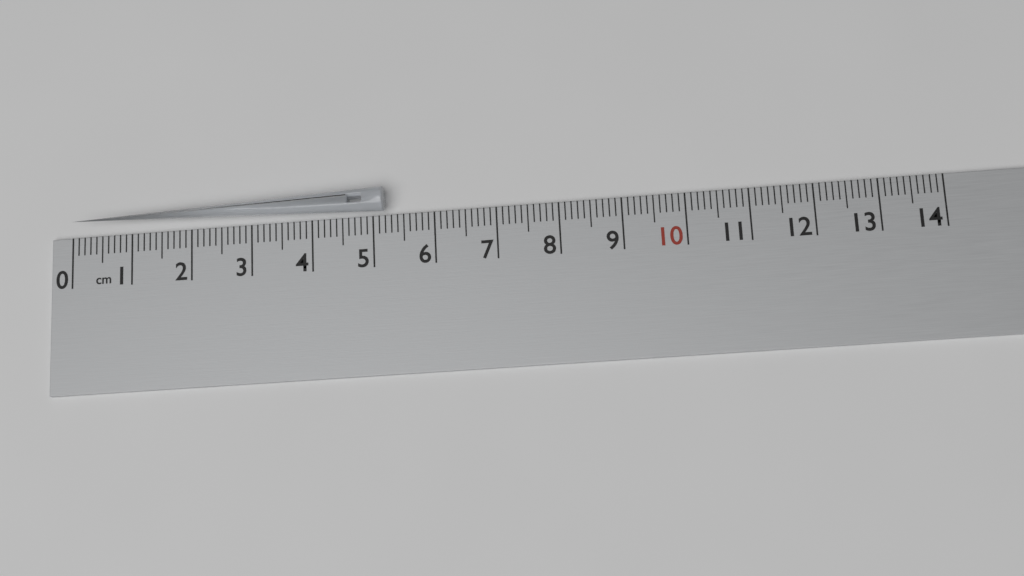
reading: 5.2 cm
